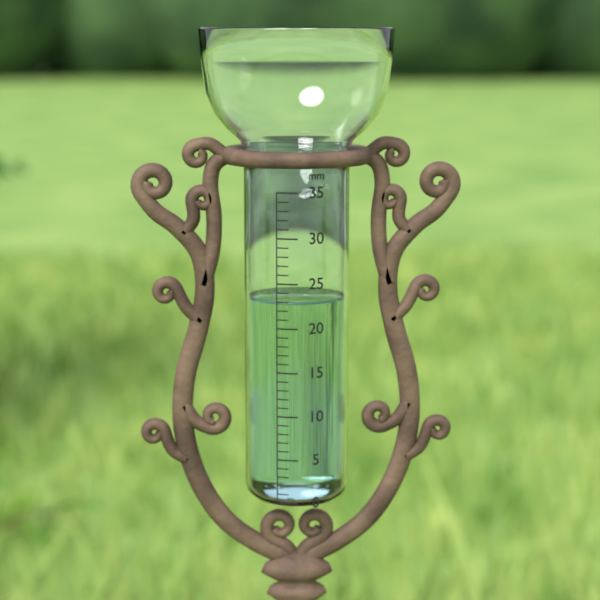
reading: 23 mm
